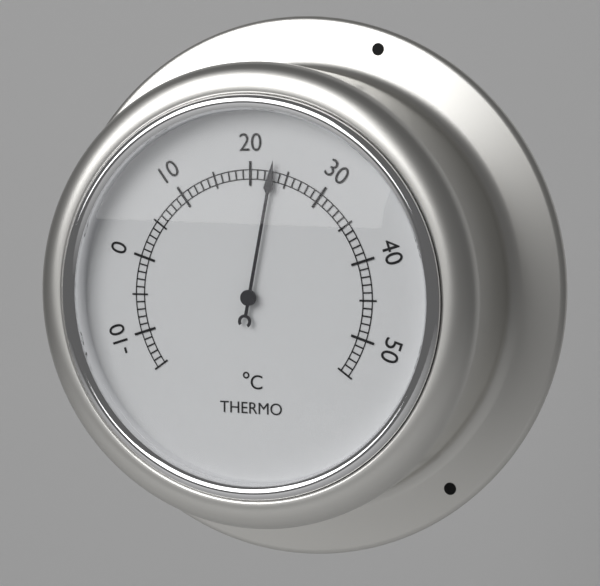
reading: 23 °C
